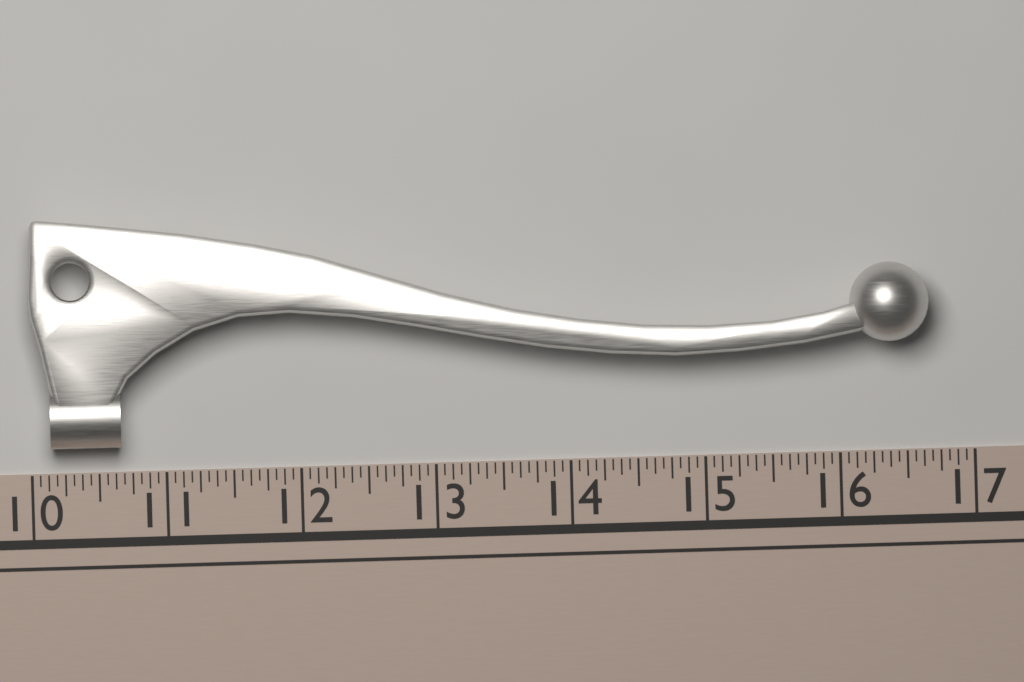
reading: 16.6875 (no unit)
